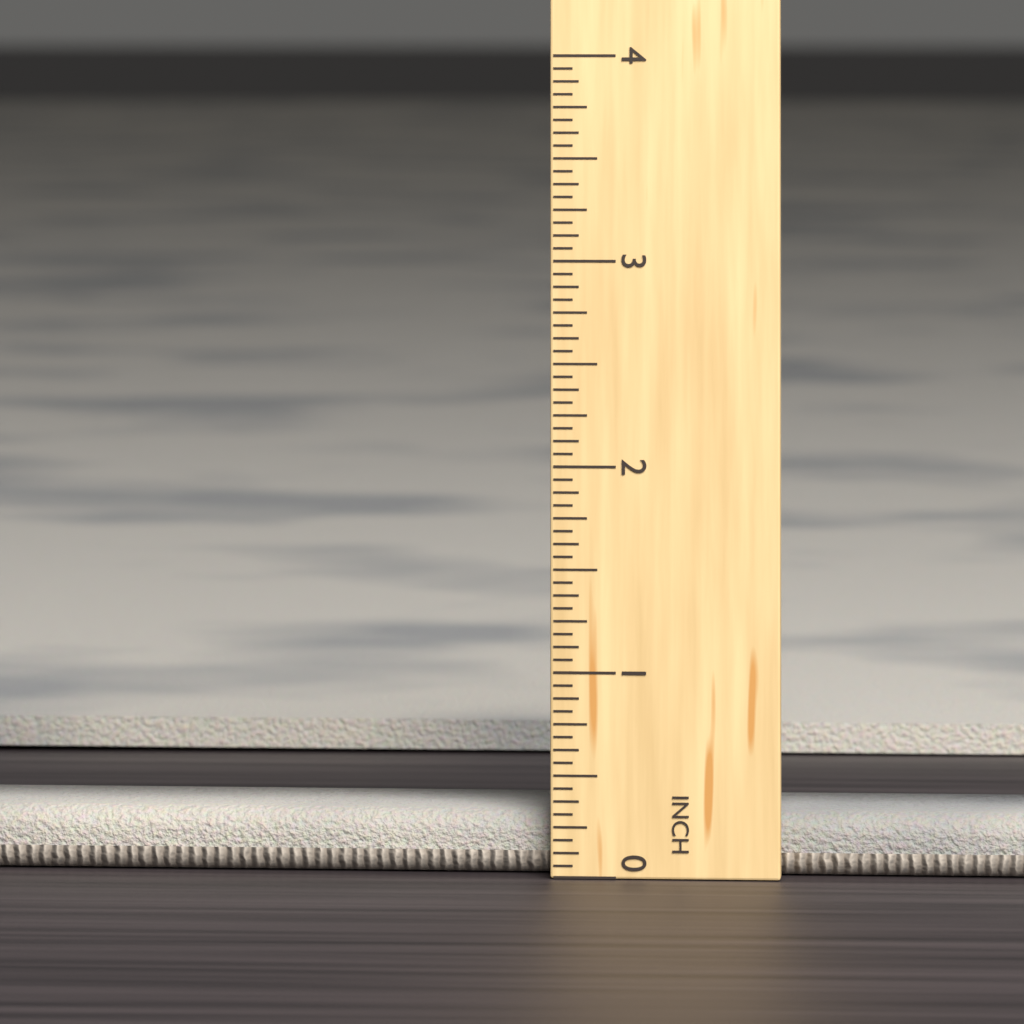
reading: 0.3125 in
